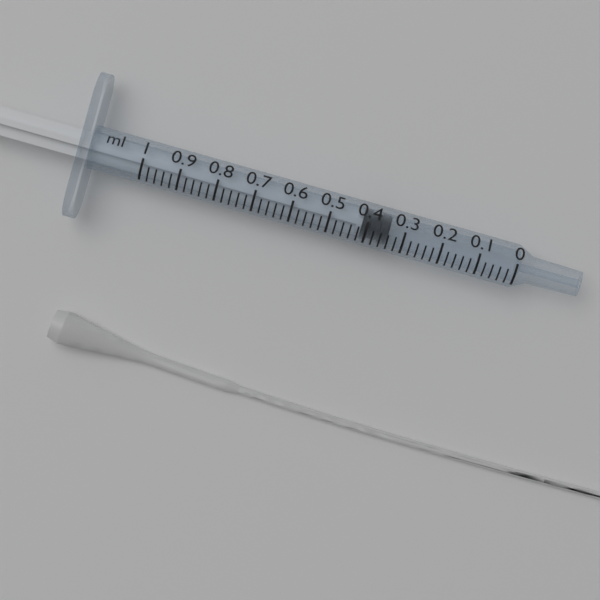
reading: 0.34 ml
